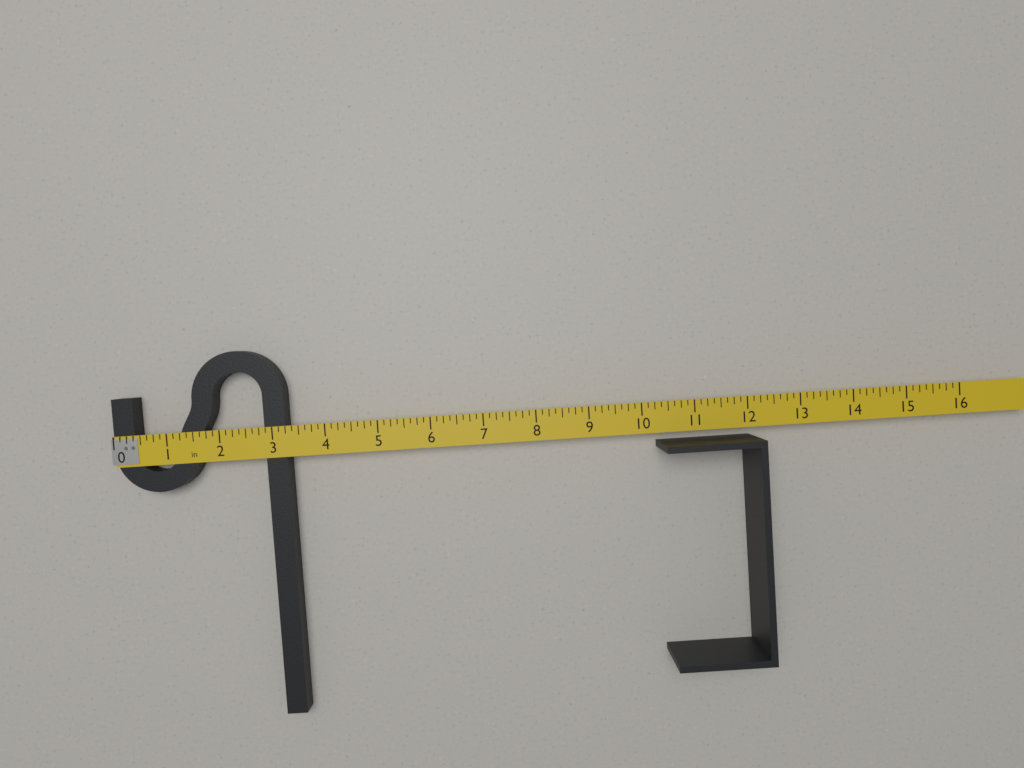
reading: 3.250 in
